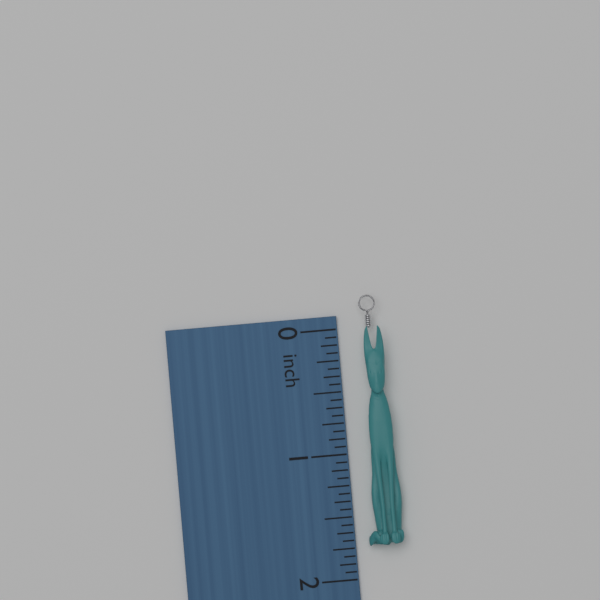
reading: 1.7500 inch
